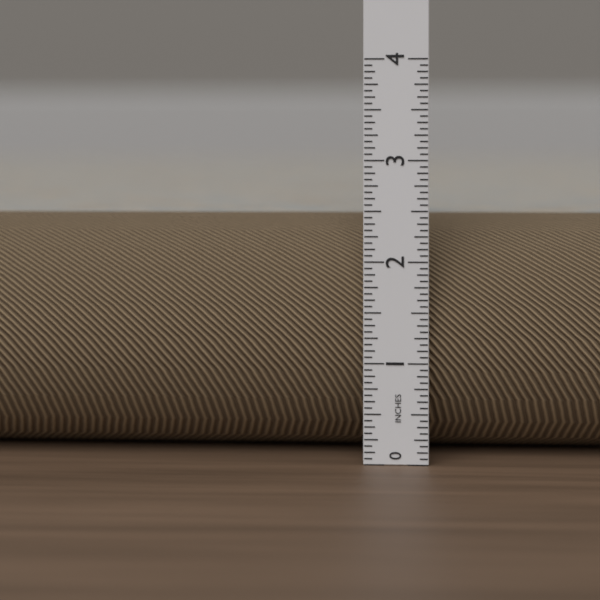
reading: 2.4375 in
